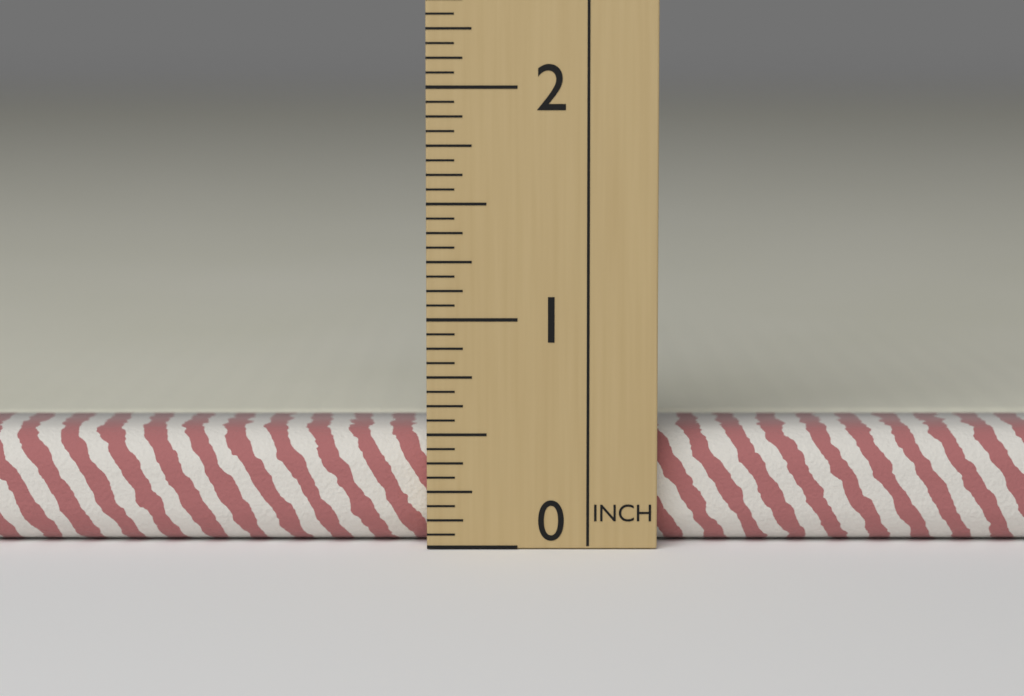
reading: 0.5000 in
